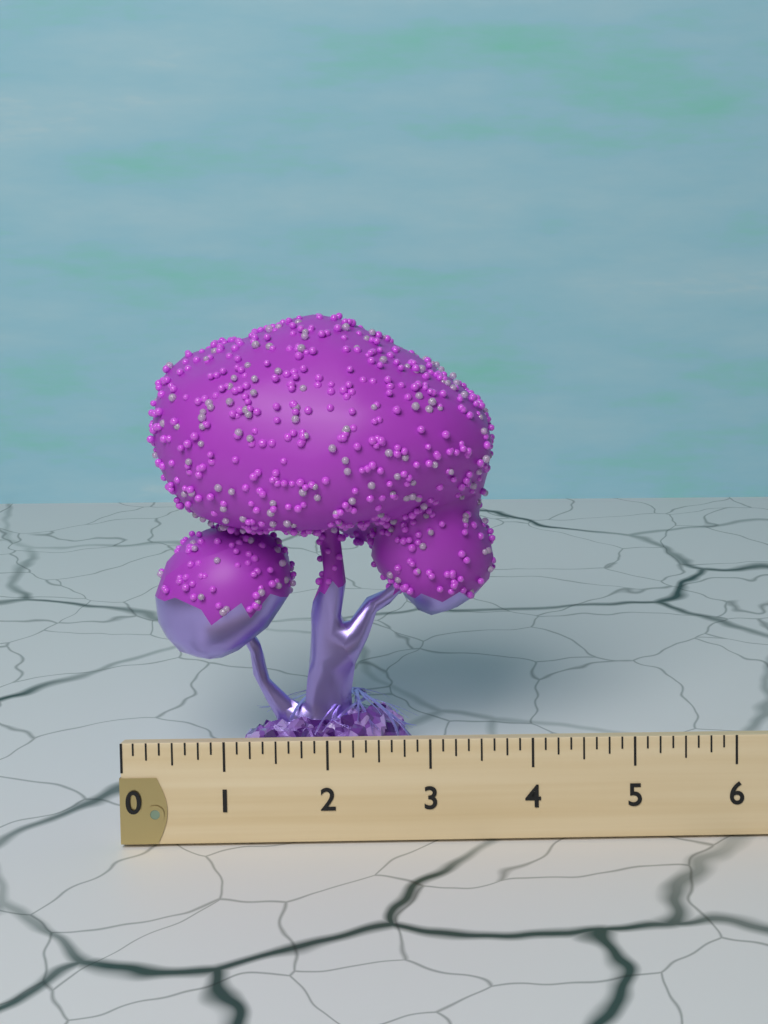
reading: 3.625 (no unit)
